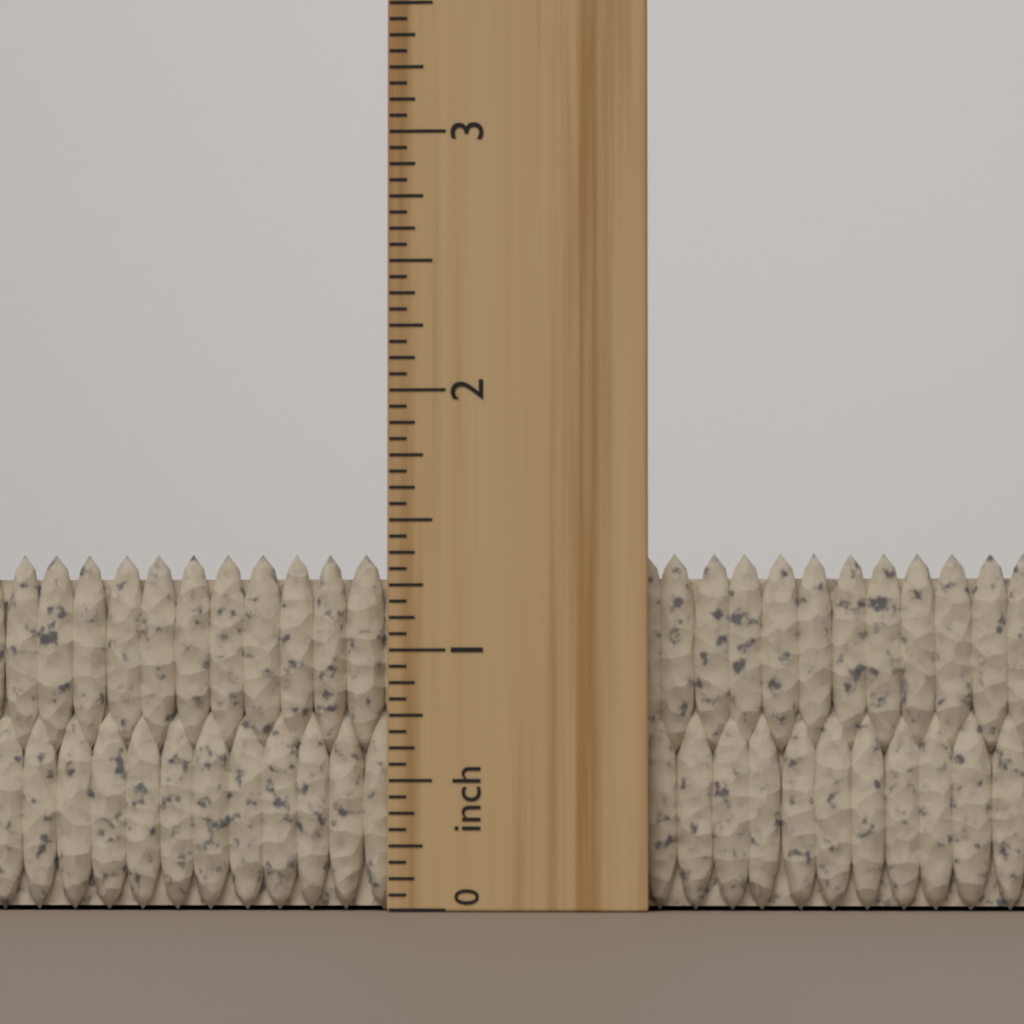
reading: 1.3750 inch
